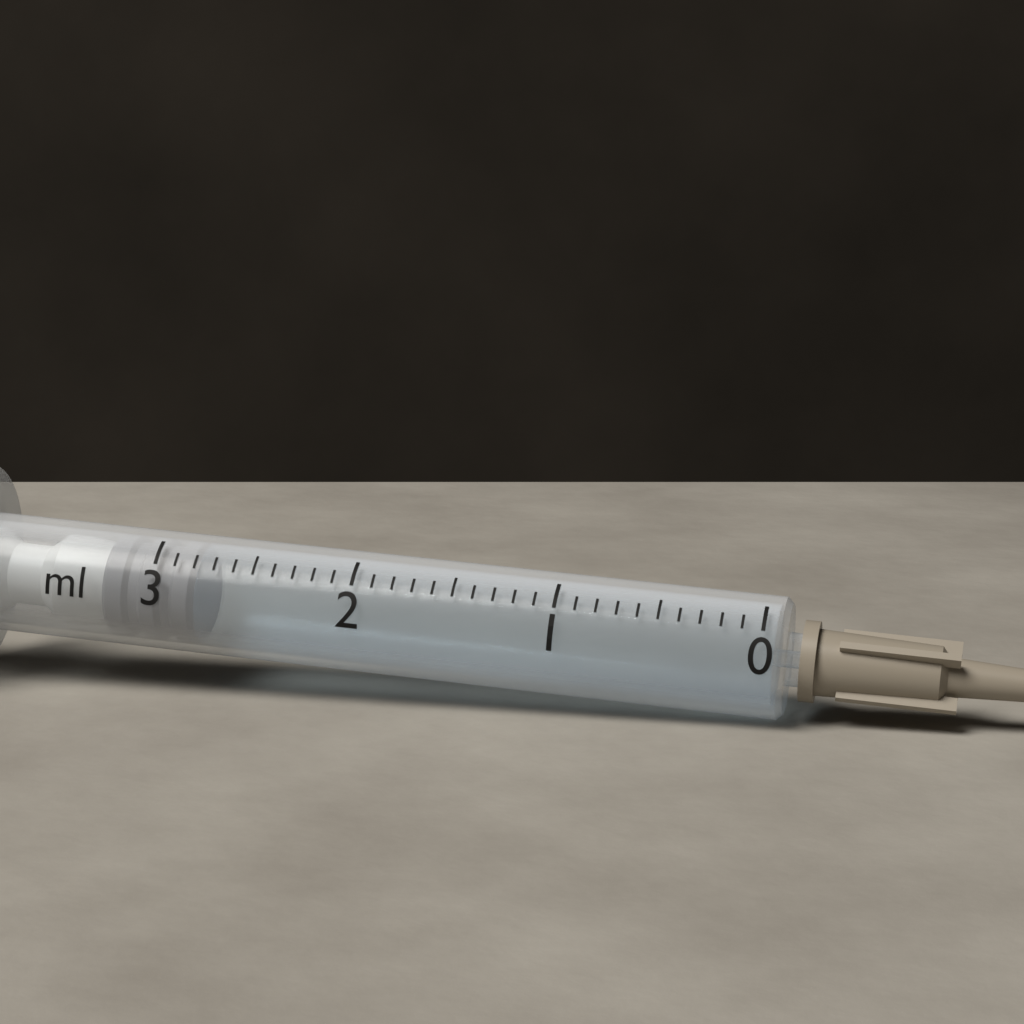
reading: 2.8 ml
